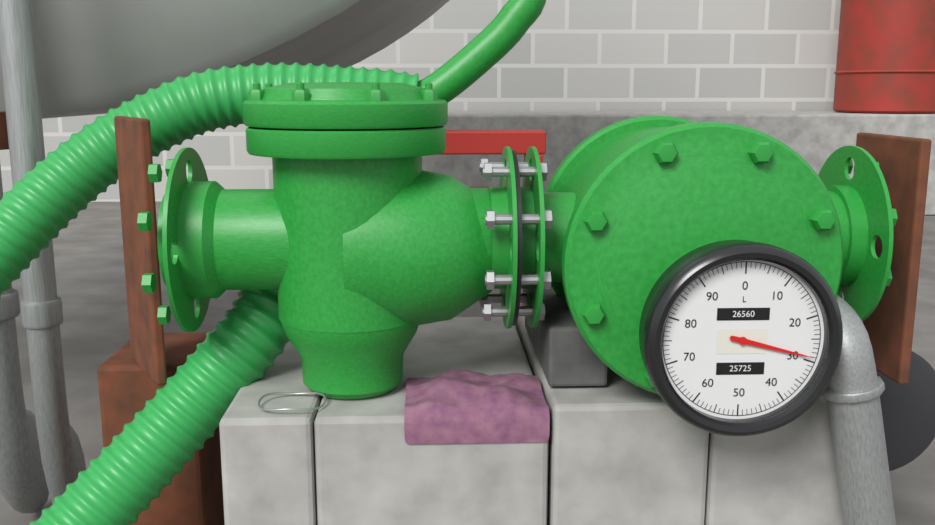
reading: 29 L
